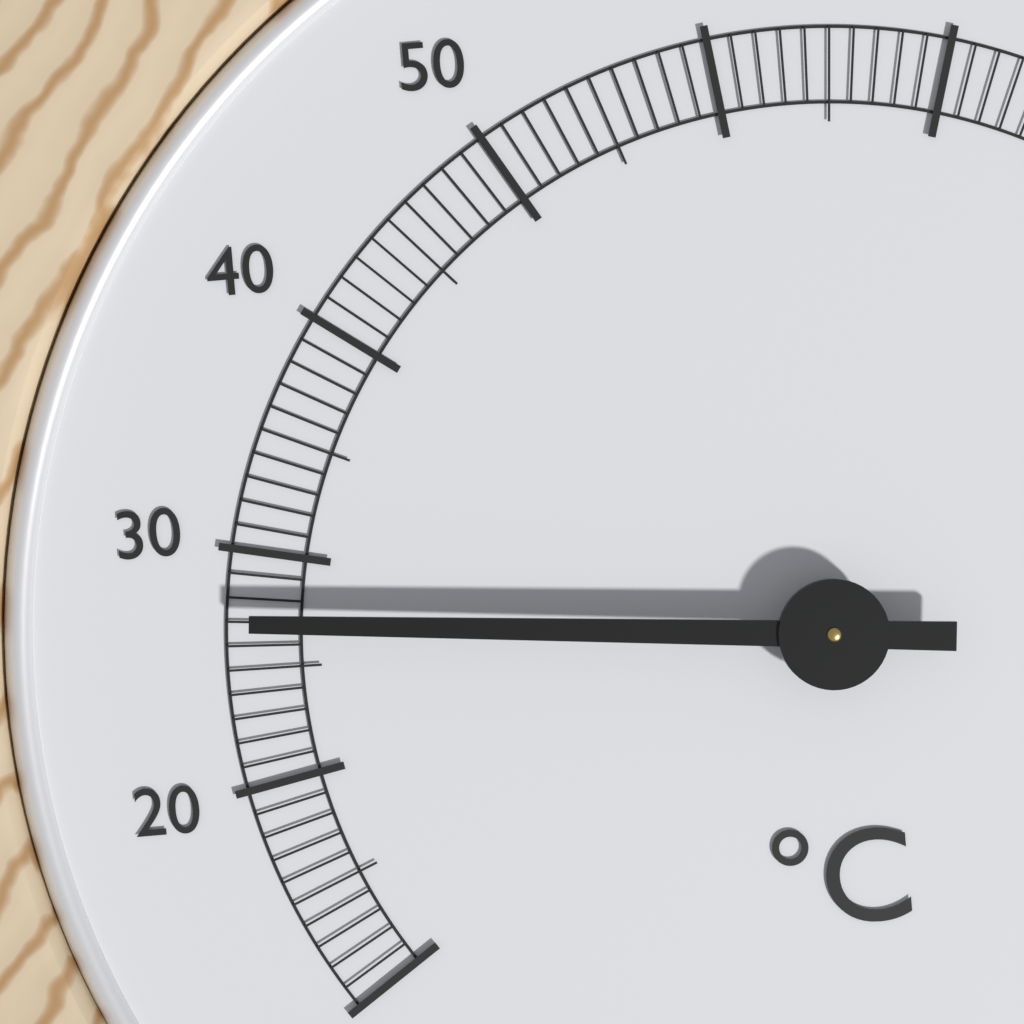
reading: 27 °C
